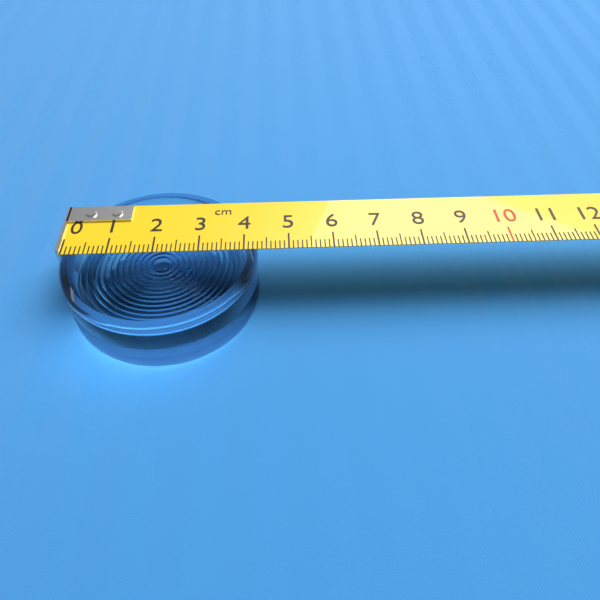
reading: 4.3 cm
